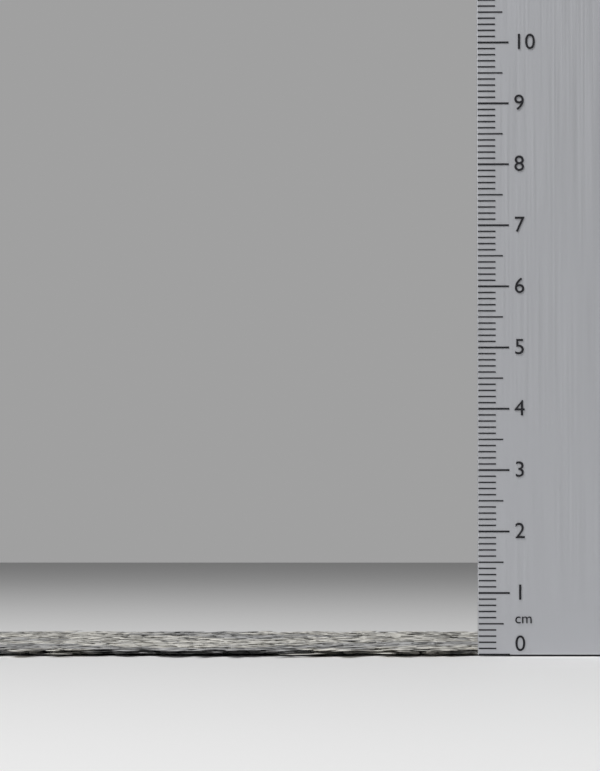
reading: 0.1 cm
